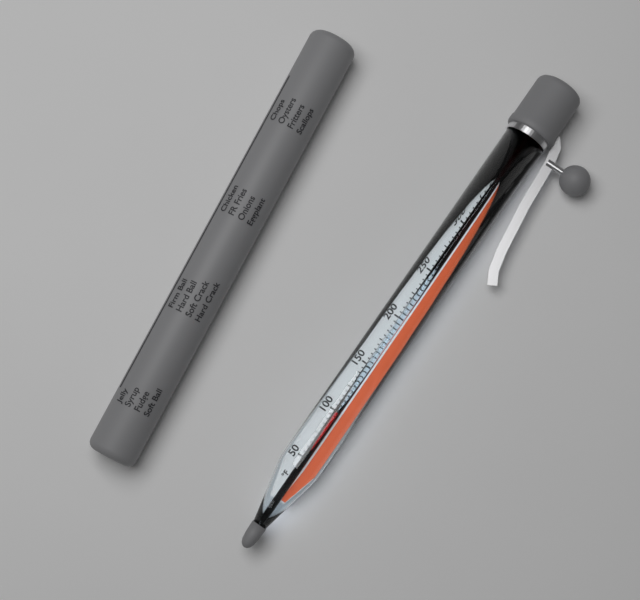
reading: 100 °F
